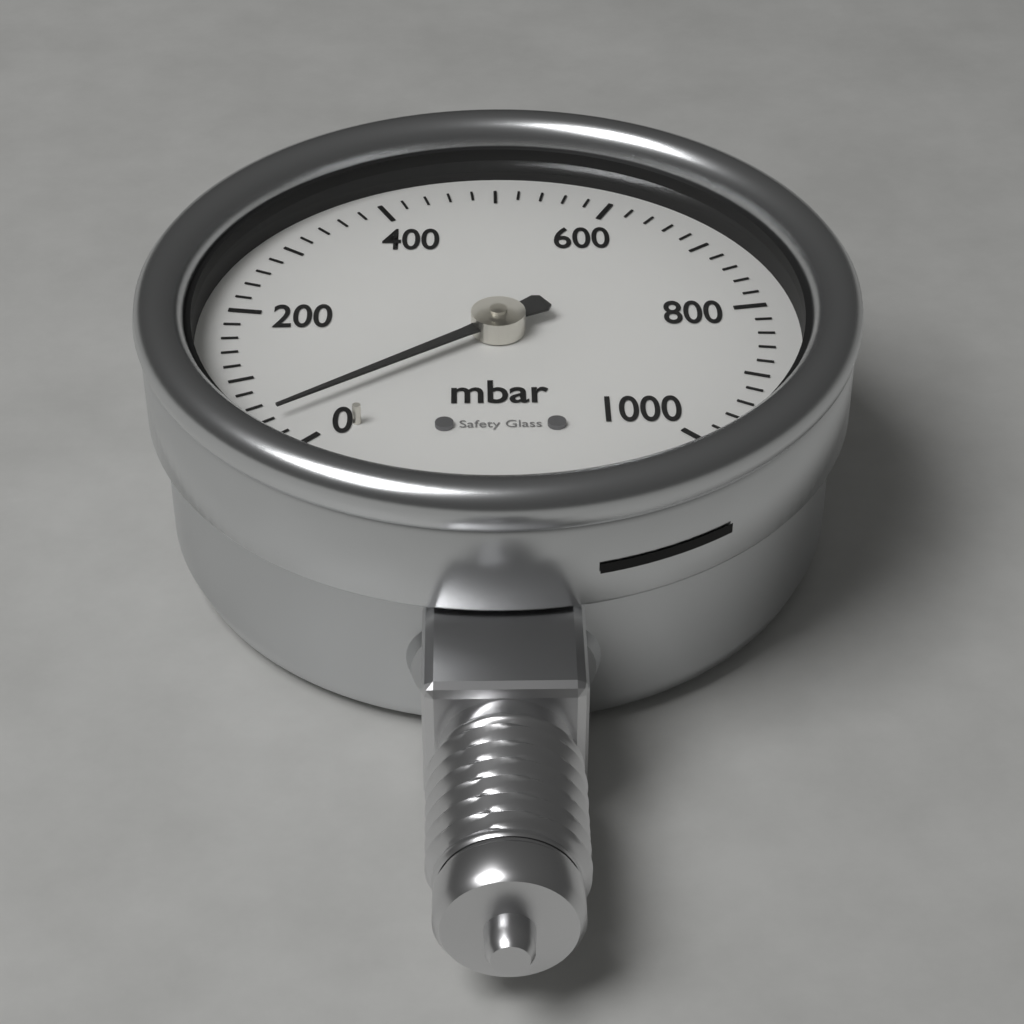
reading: 40 mbar
